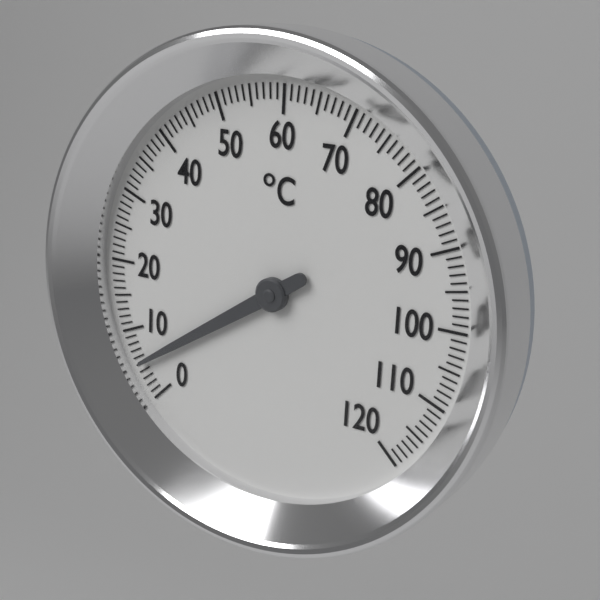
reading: 5 °C
